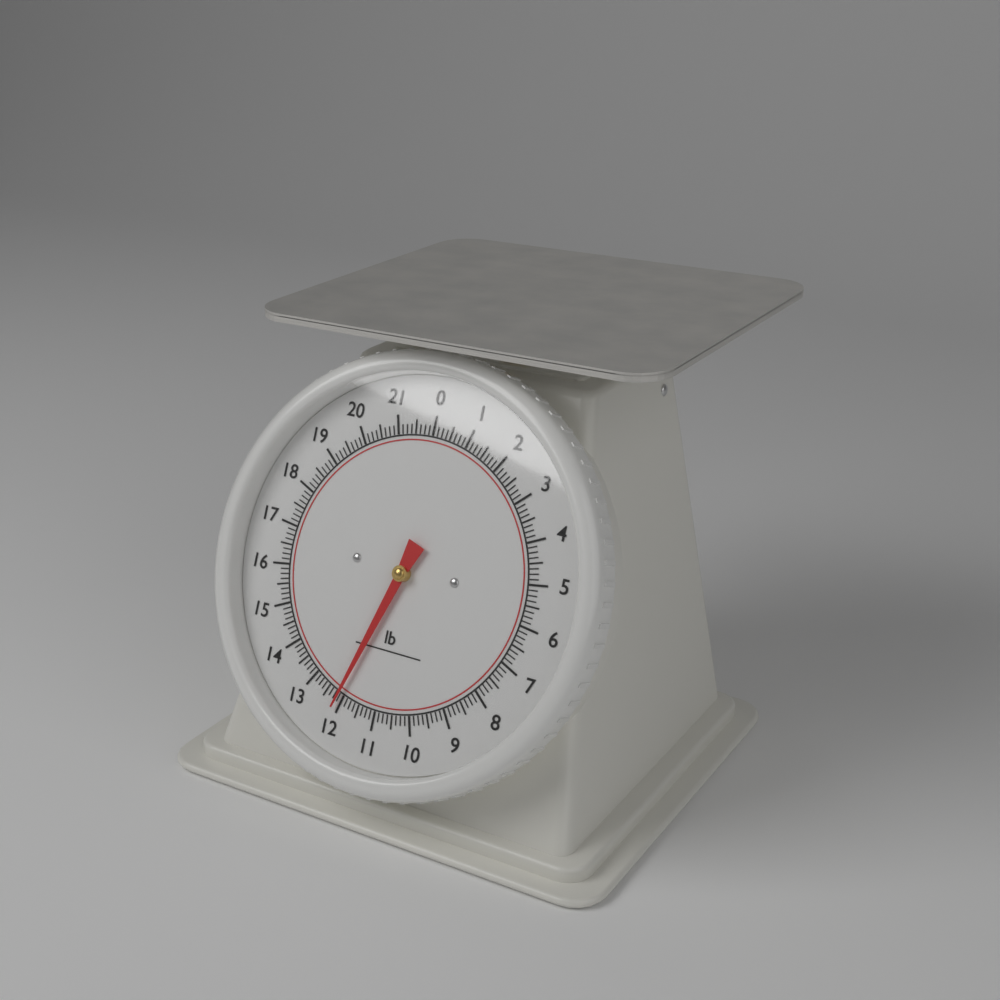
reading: 12.125 lb
